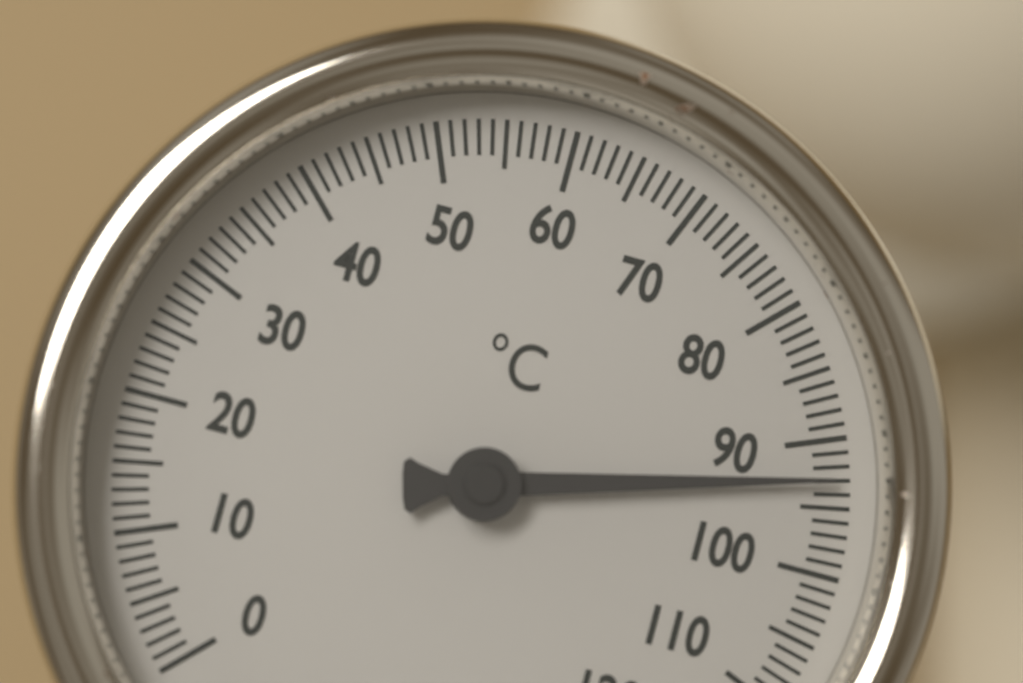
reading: 93 °C
